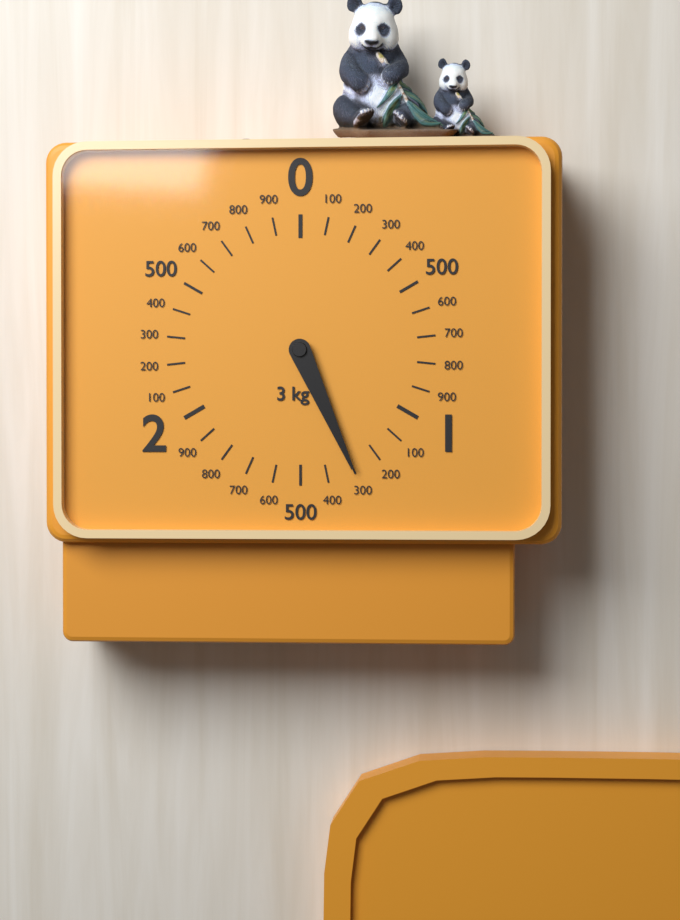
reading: 1.3 kg
